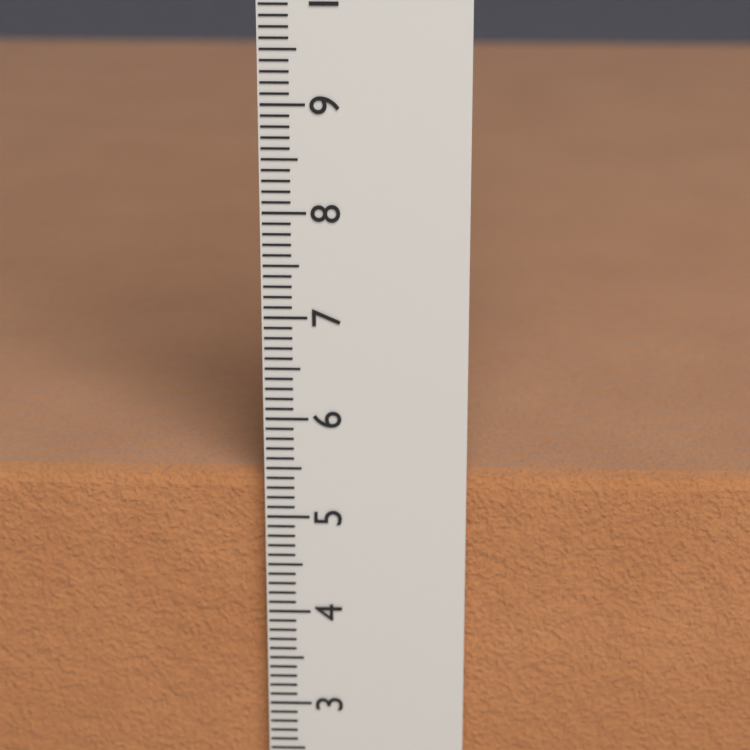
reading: 5.4 cm
